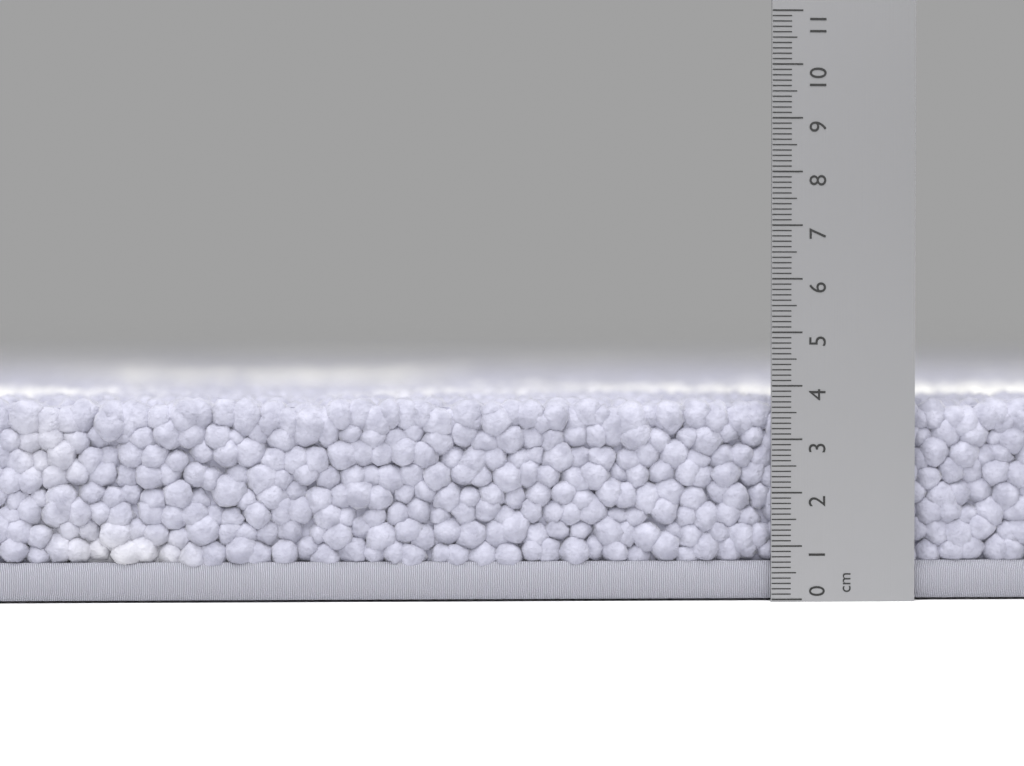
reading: 3.8 cm
